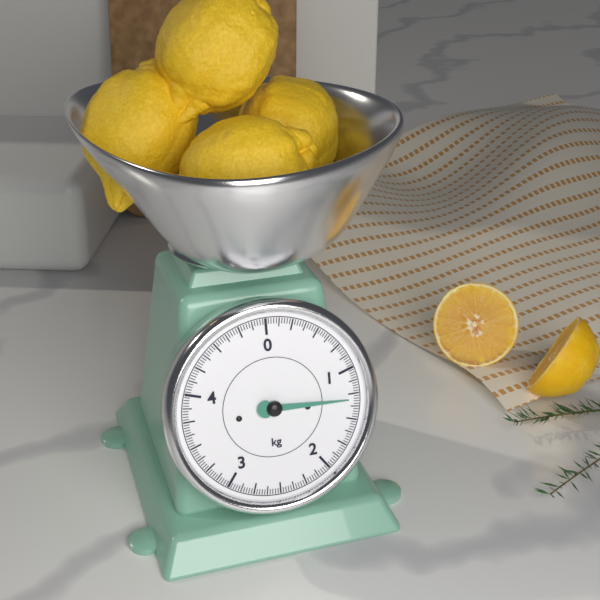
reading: 1.300 kg
